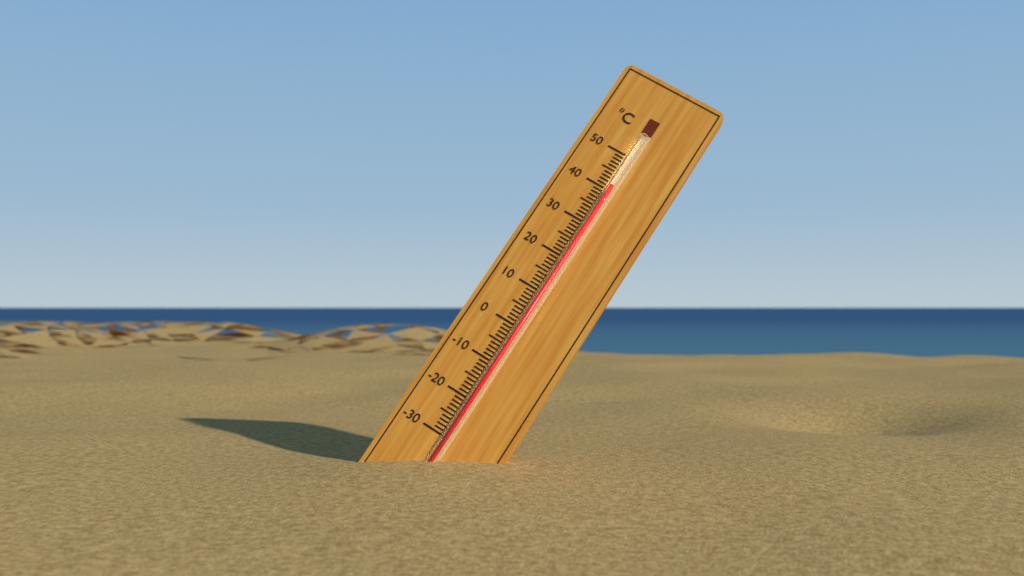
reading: 41 °C
